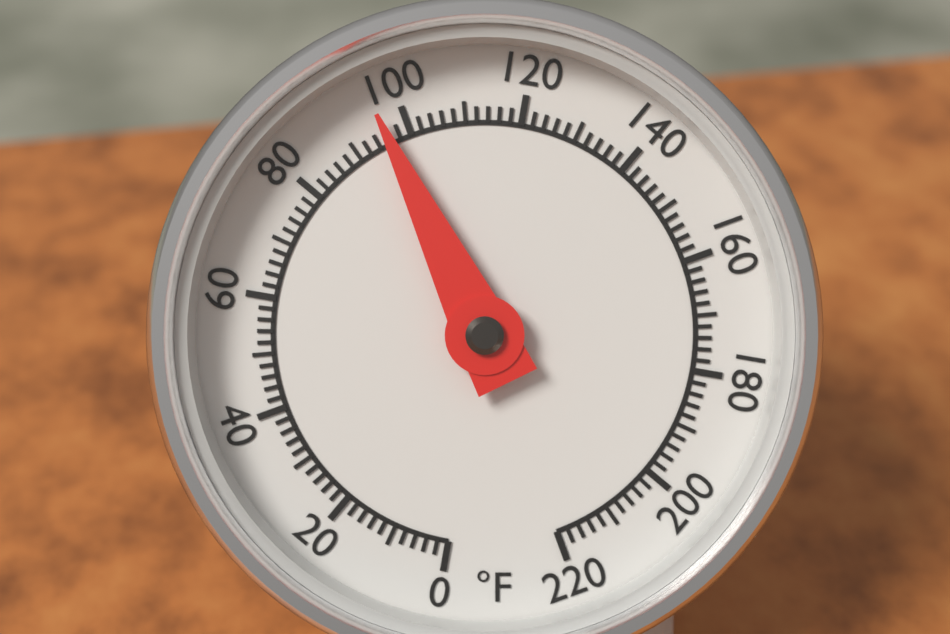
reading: 96 °F
